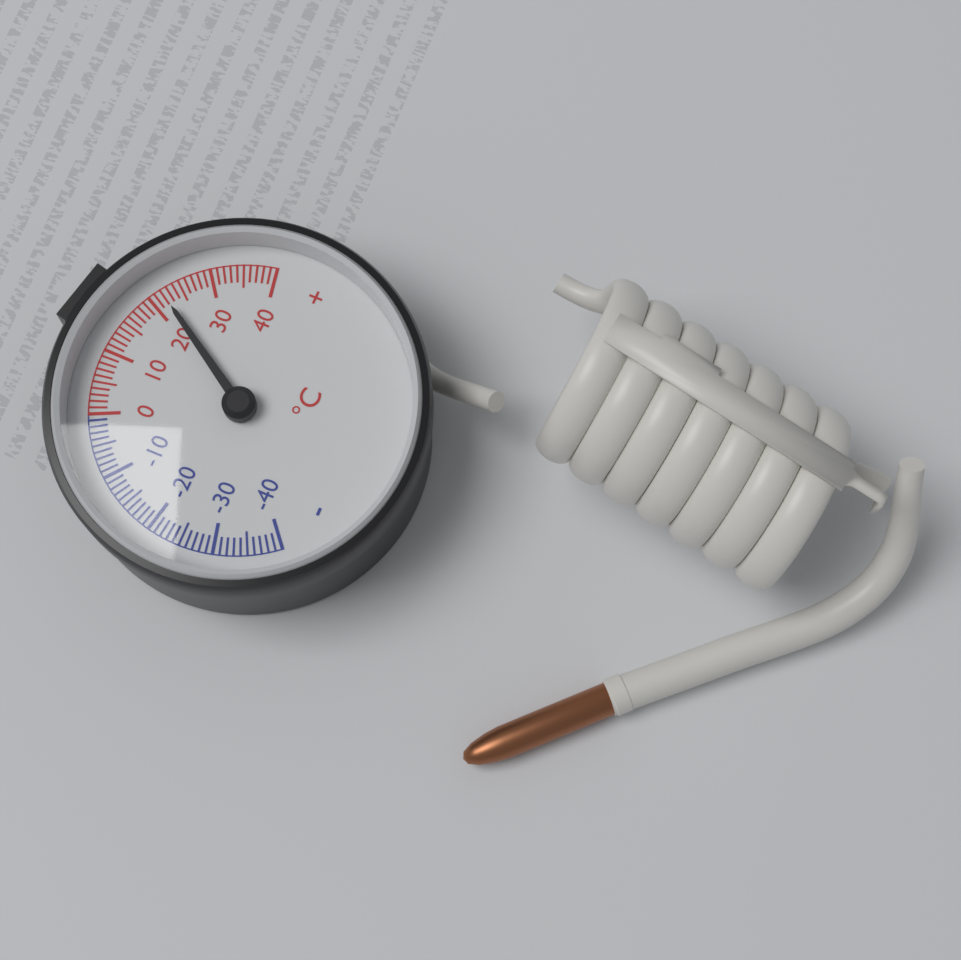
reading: 22 °C
